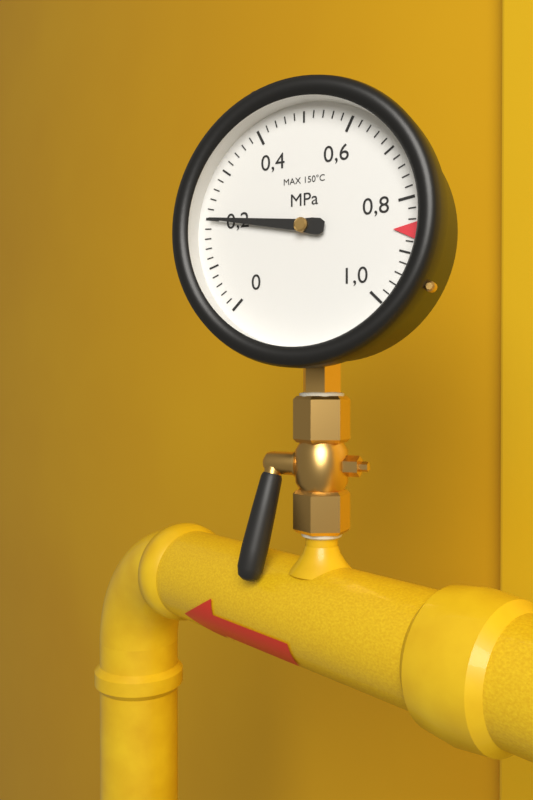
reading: 0.20 MPa
